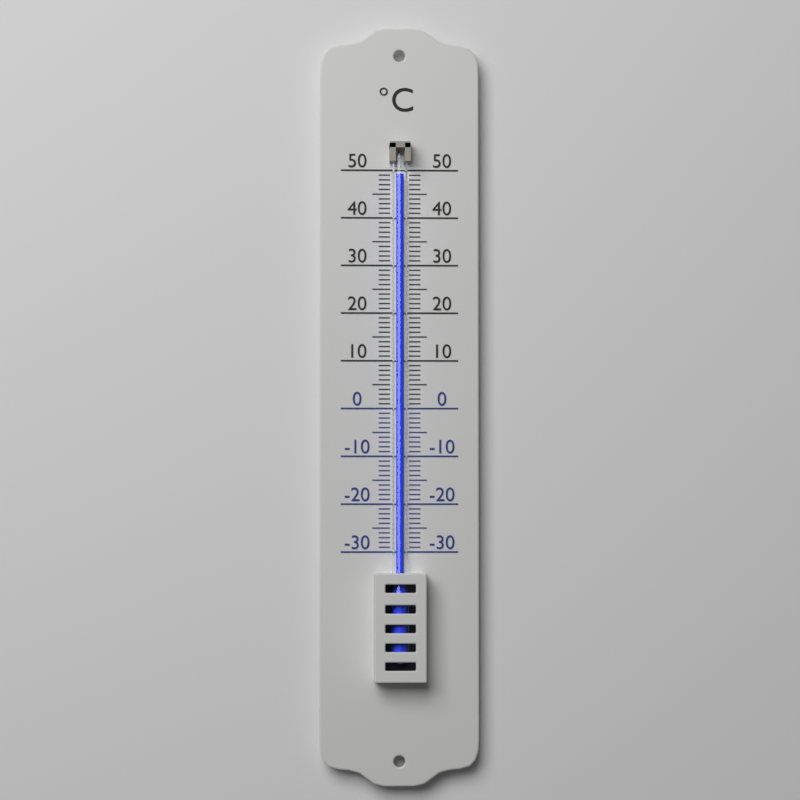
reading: 49 °C
